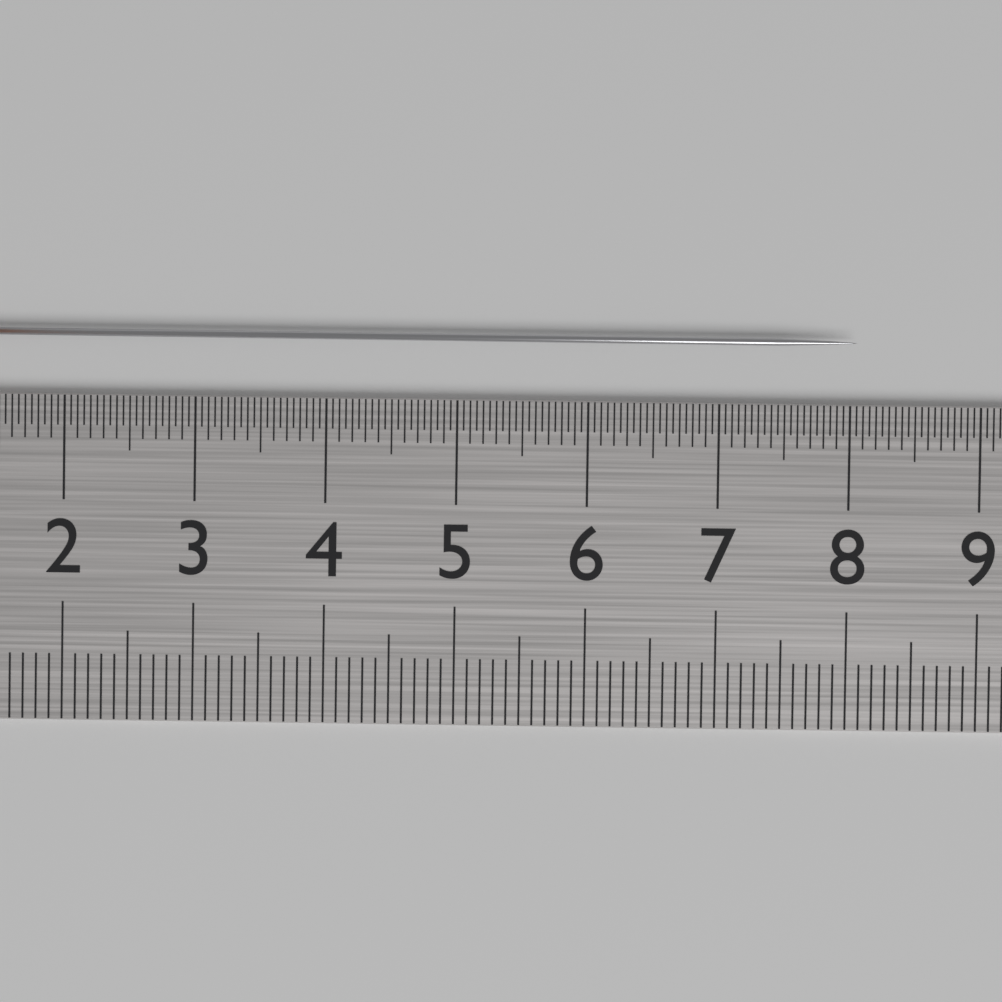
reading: 8.05 cm
